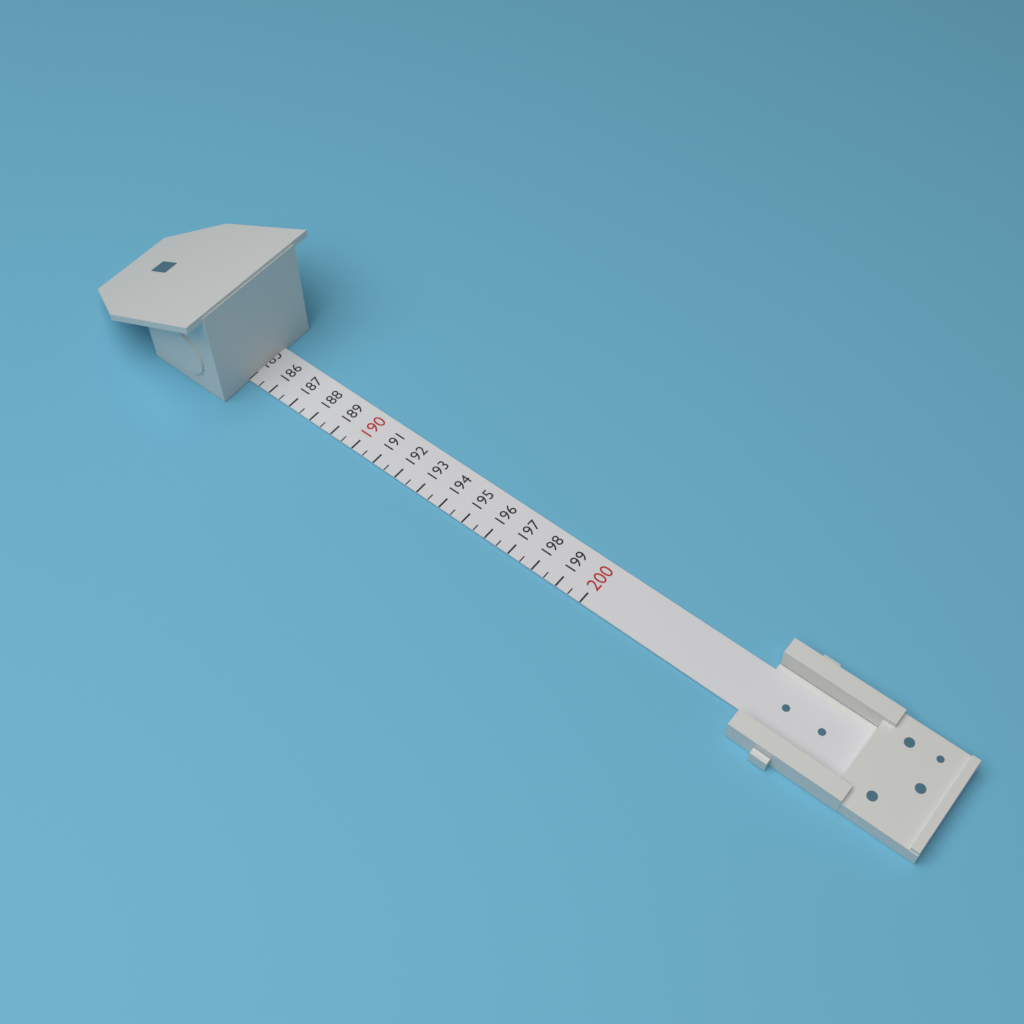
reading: 185.0 (no unit)
